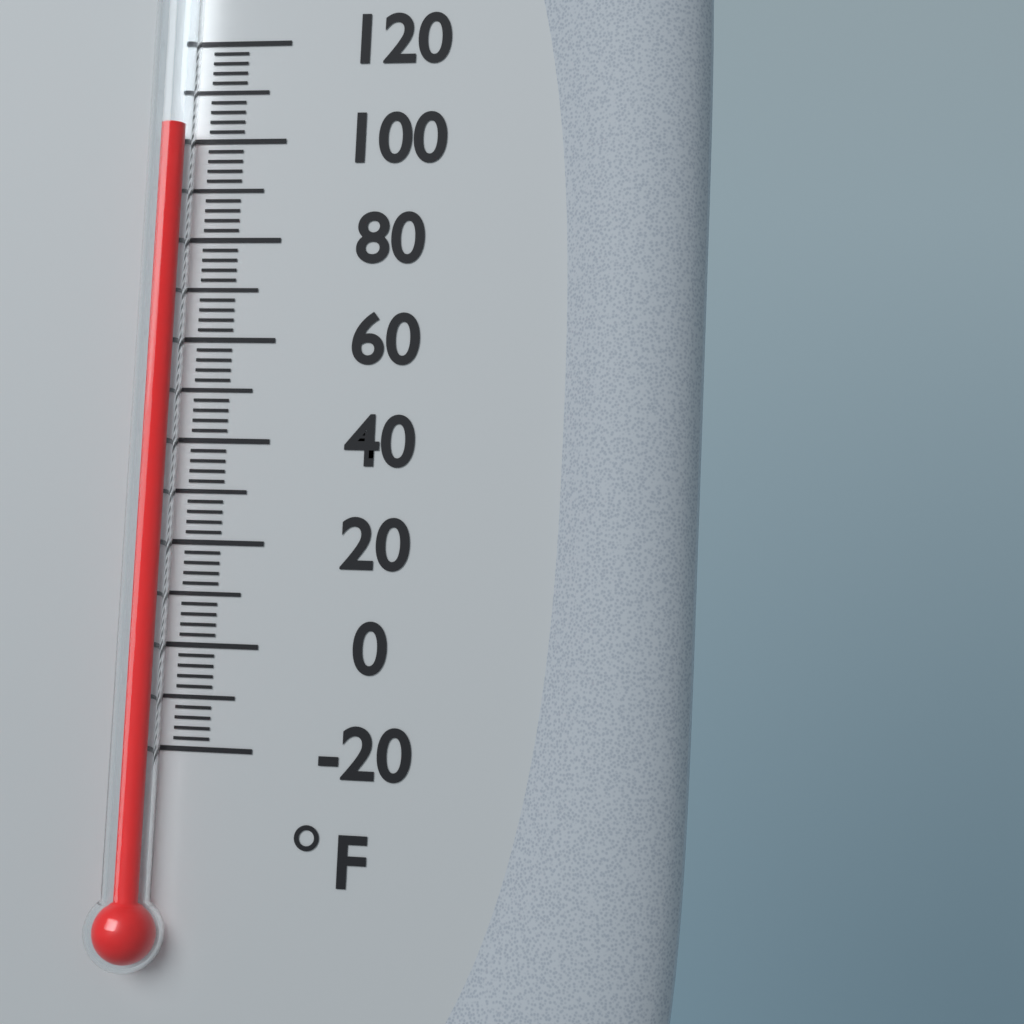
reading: 102 °F
